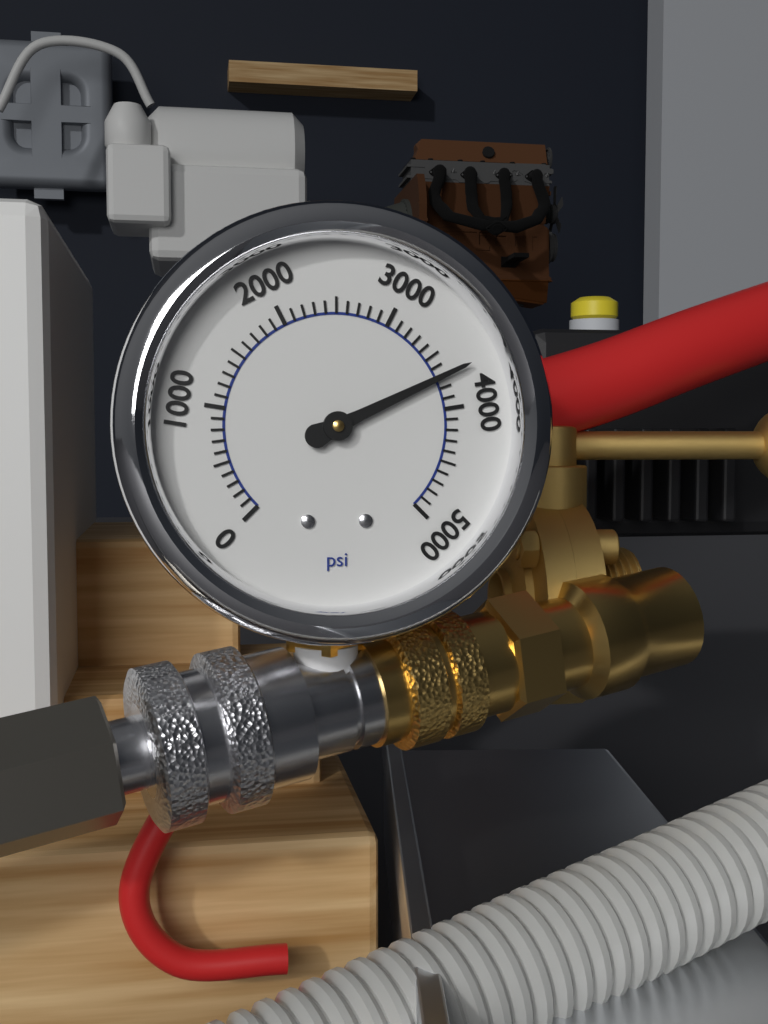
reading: 3700 psi
